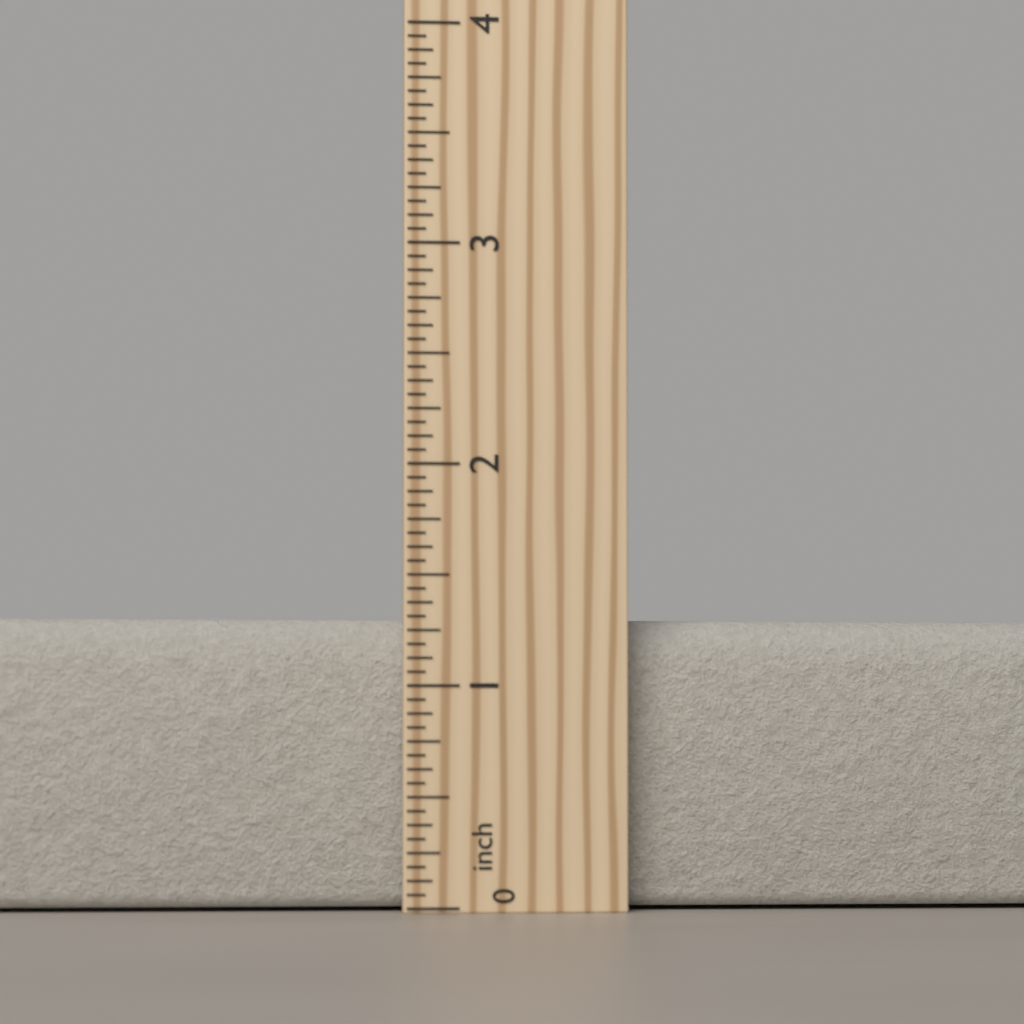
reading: 1.3125 inch
